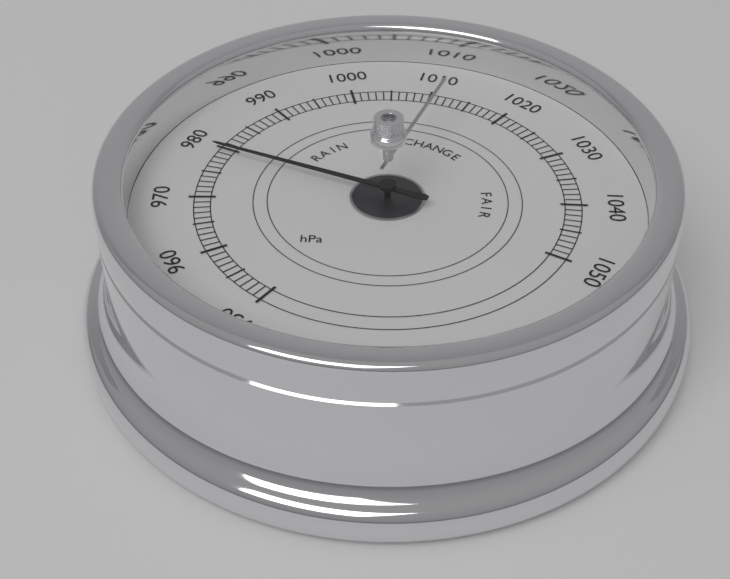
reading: 979 hPa
